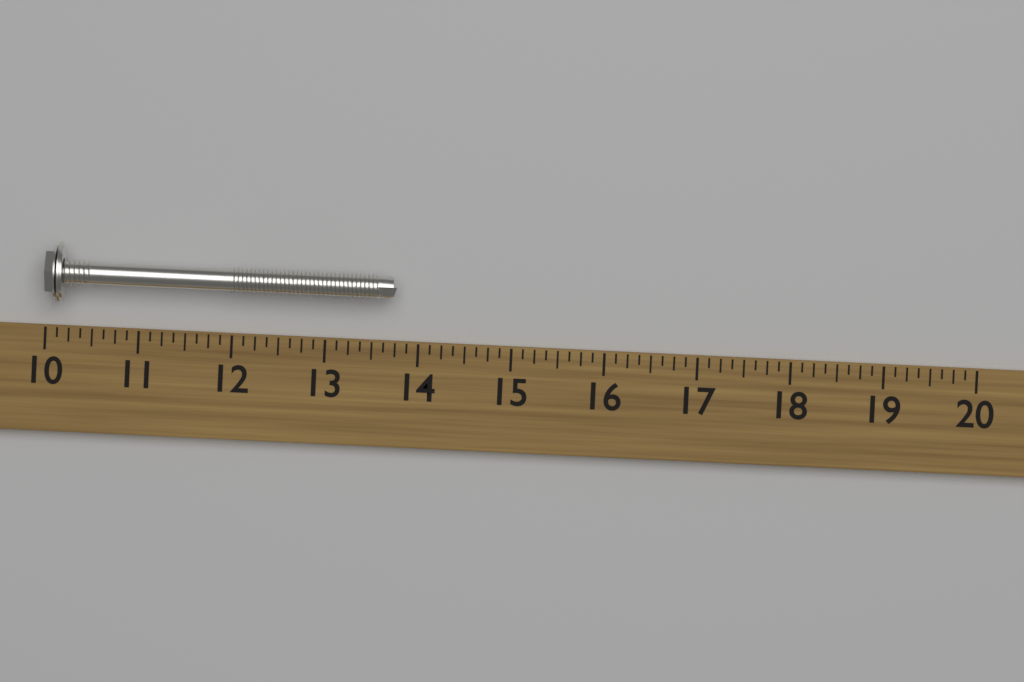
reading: 13.750 (no unit)
